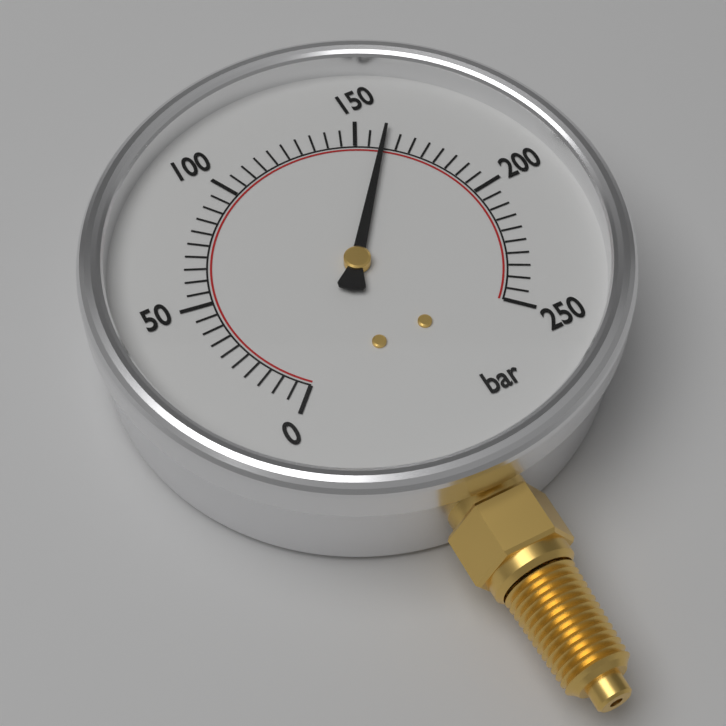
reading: 160 bar
